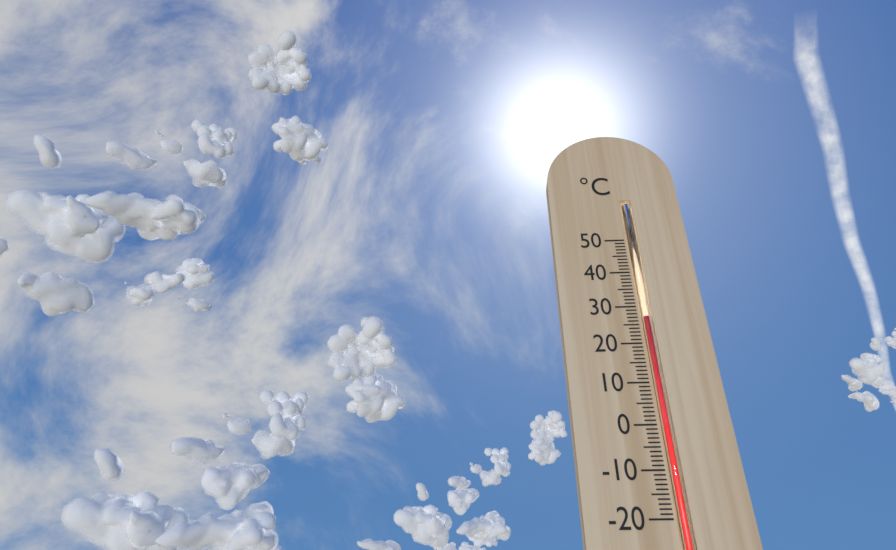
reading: 27 °C
